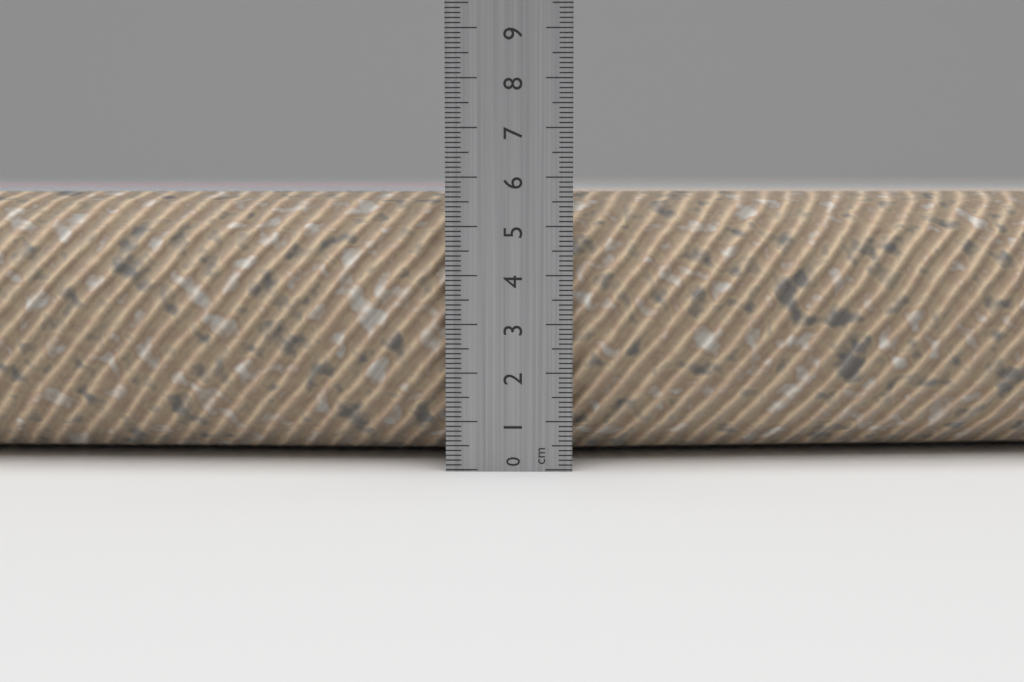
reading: 5.7 cm
